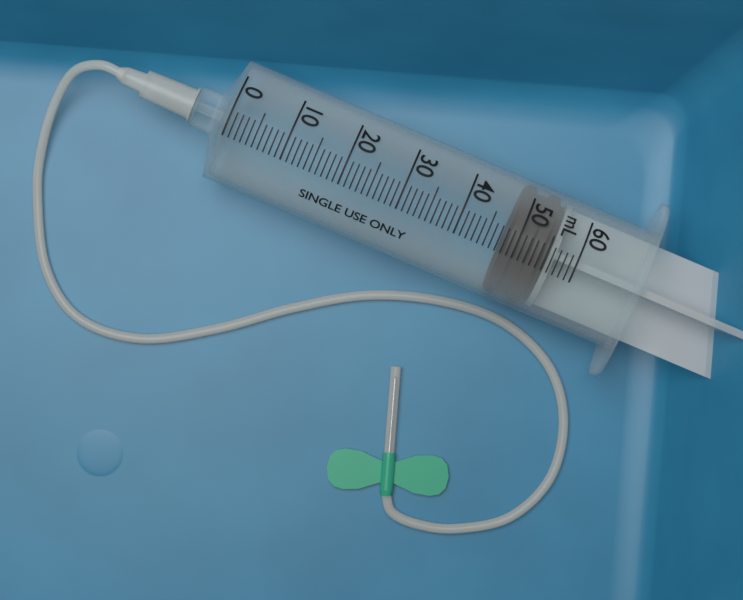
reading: 48 mL
